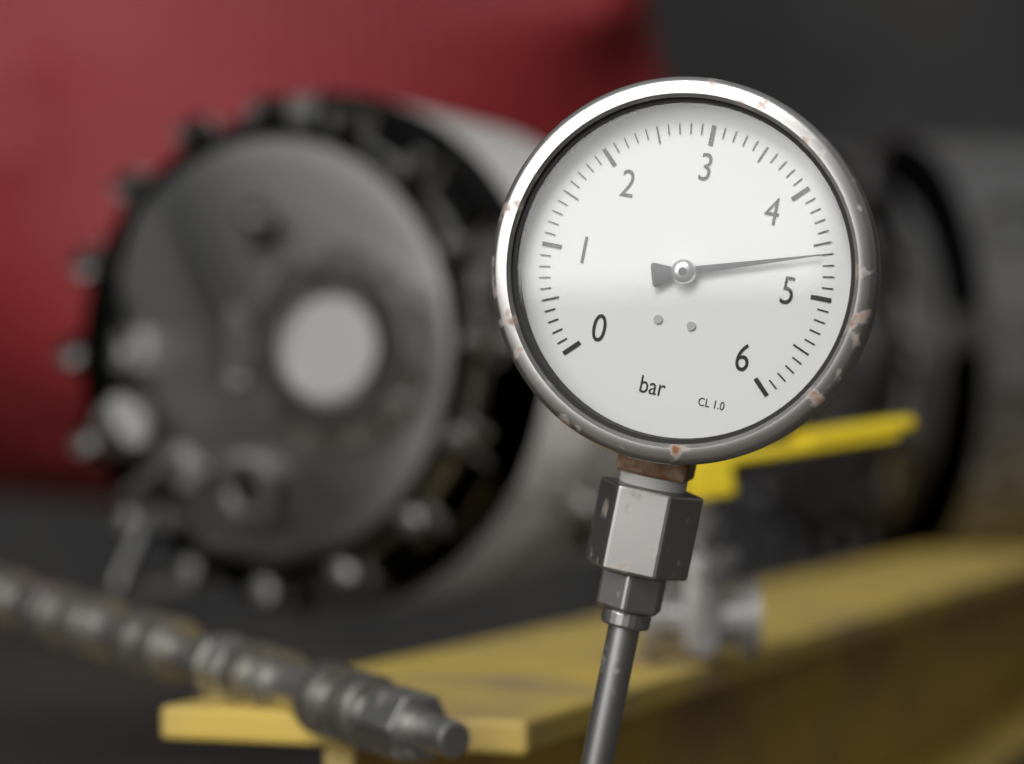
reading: 4.6 bar
